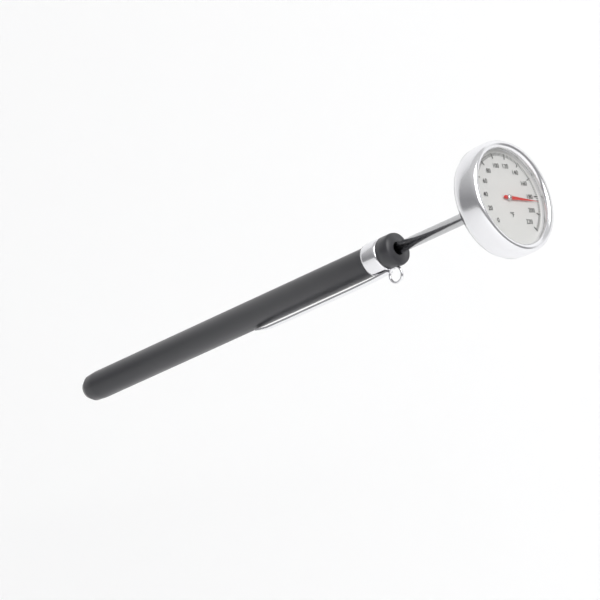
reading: 186 °F
